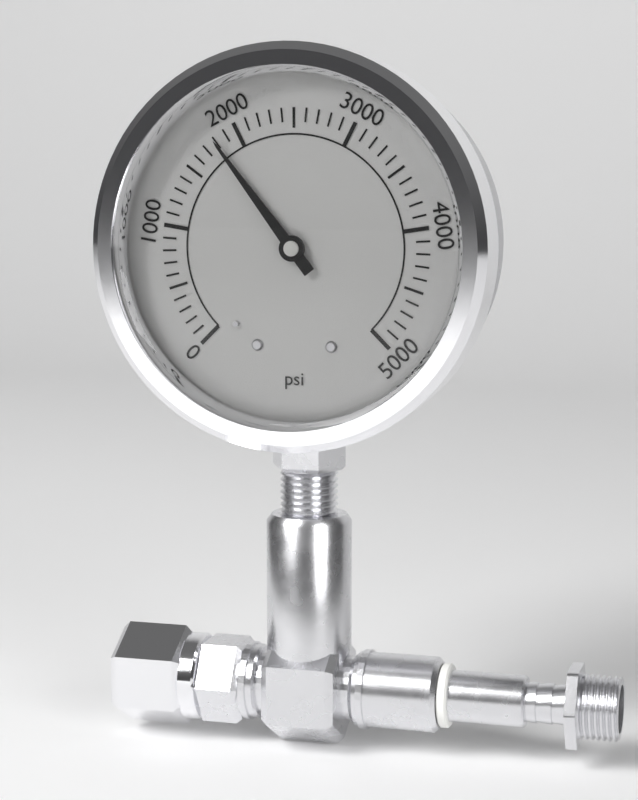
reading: 1800 psi
